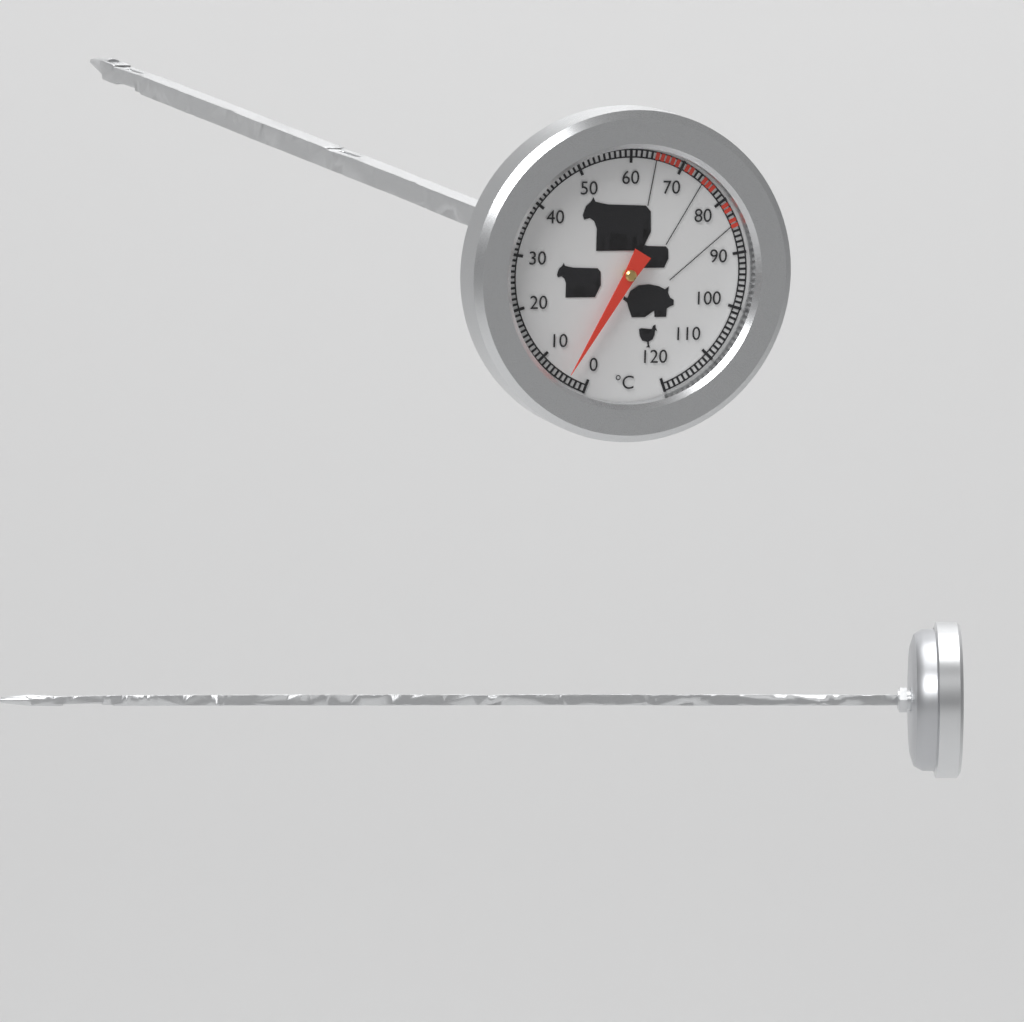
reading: 4 °C
